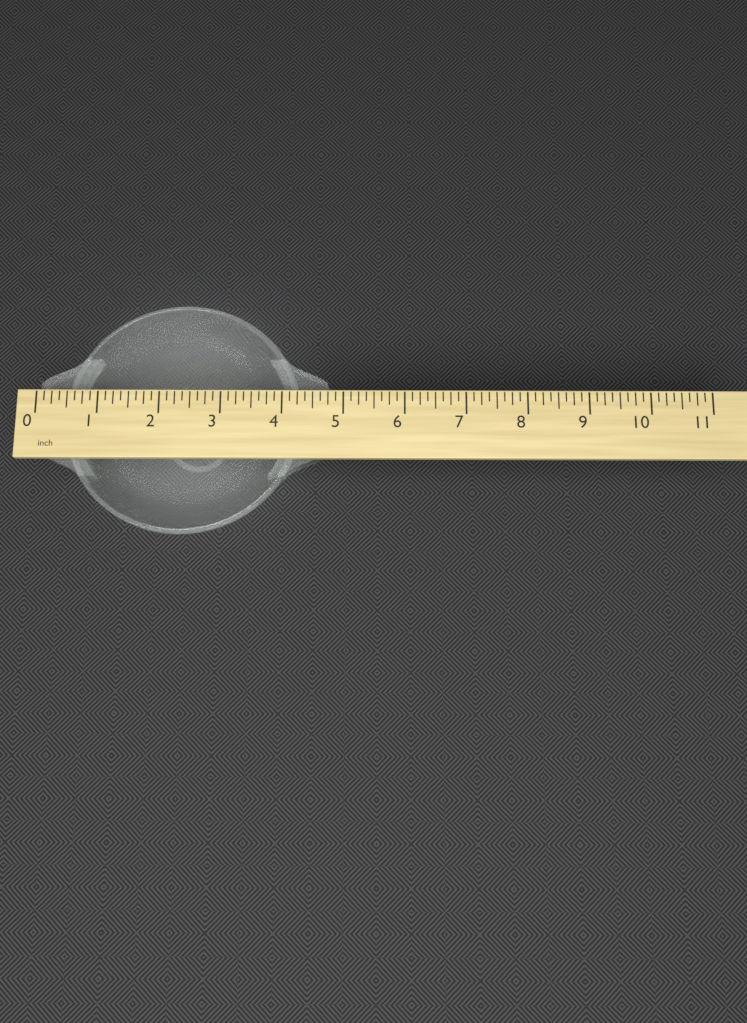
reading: 4.750 inch
